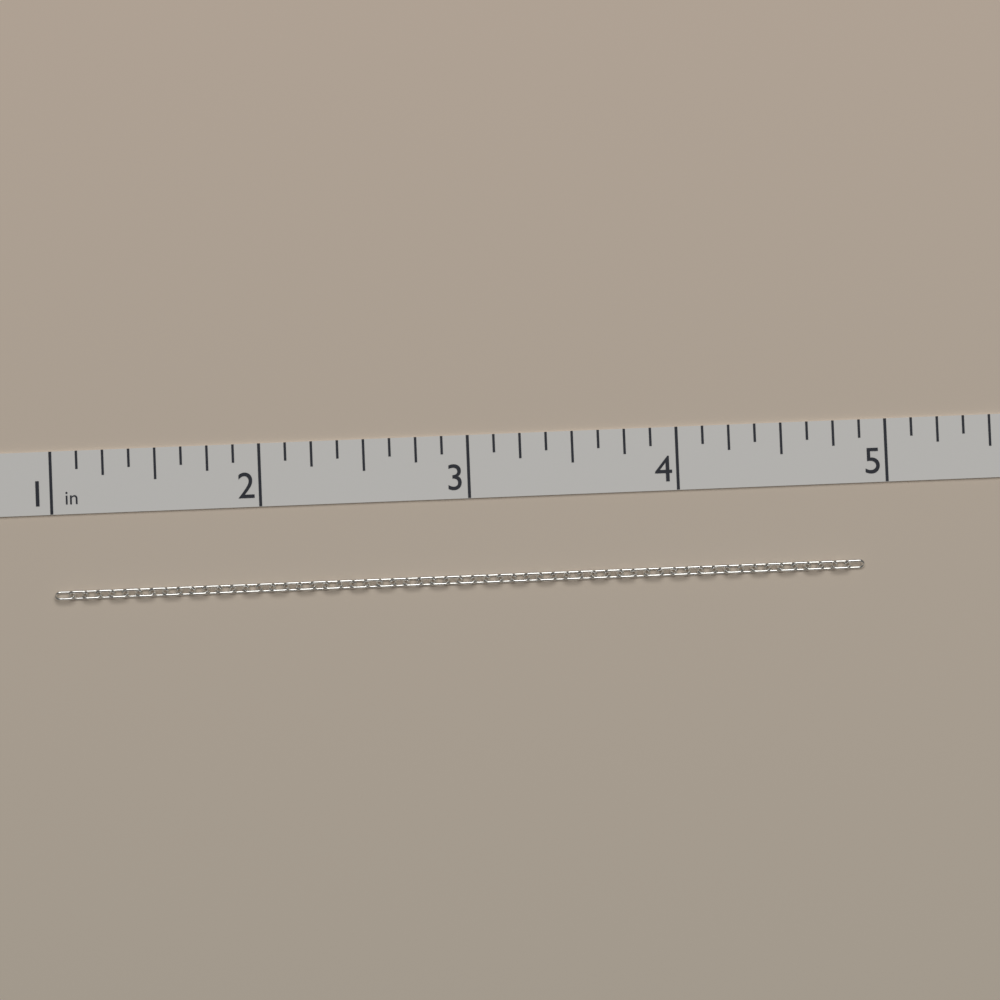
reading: 4.875 in
